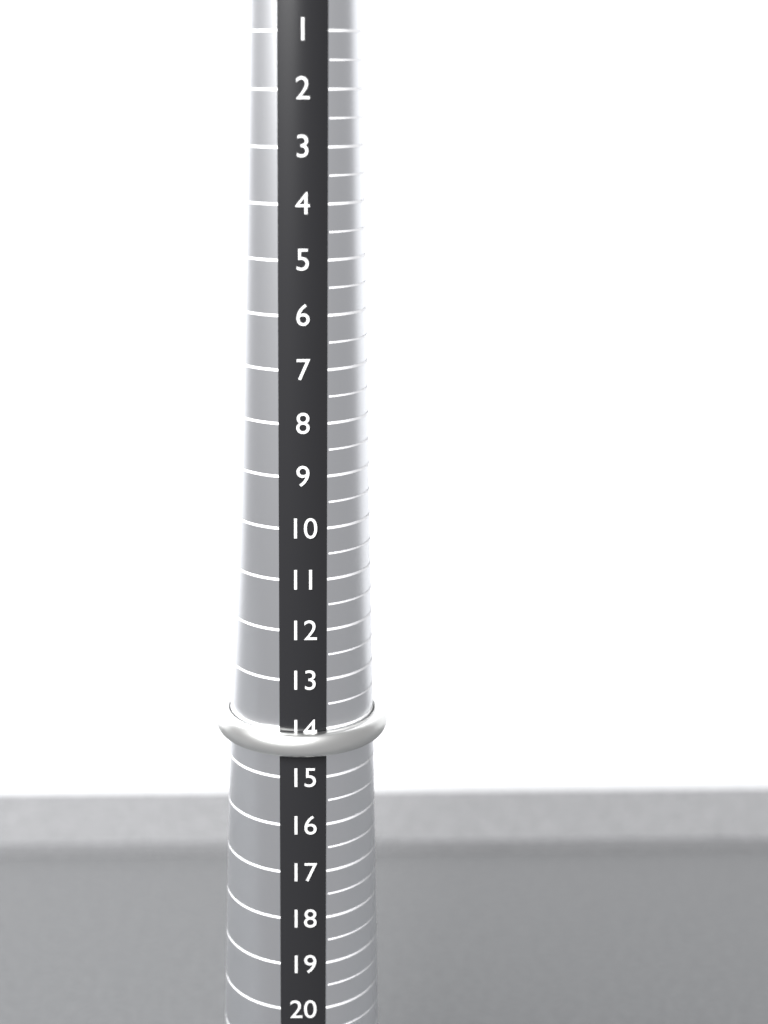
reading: 14.5 (no unit)
